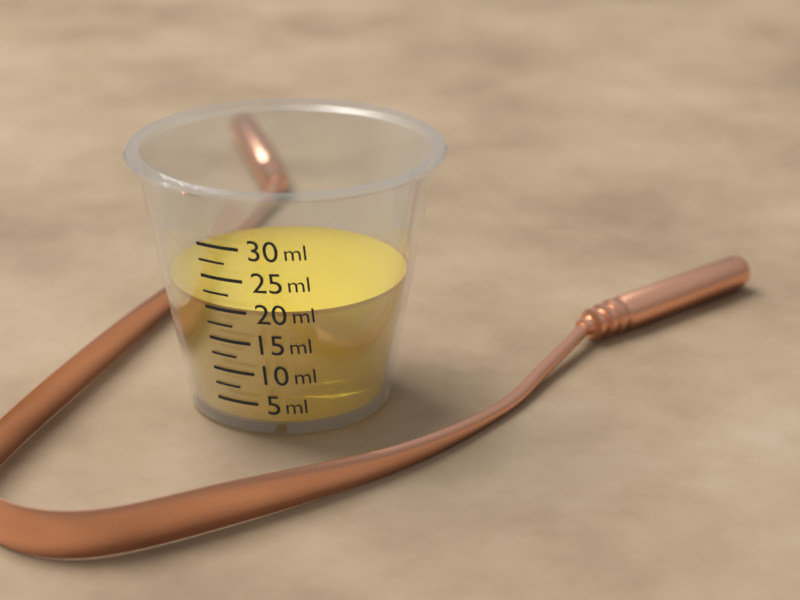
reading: 20.0 ml
